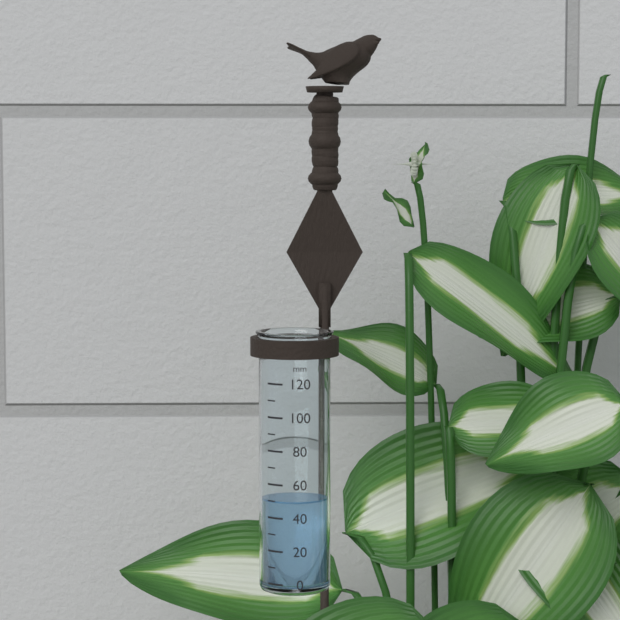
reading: 50 mm
